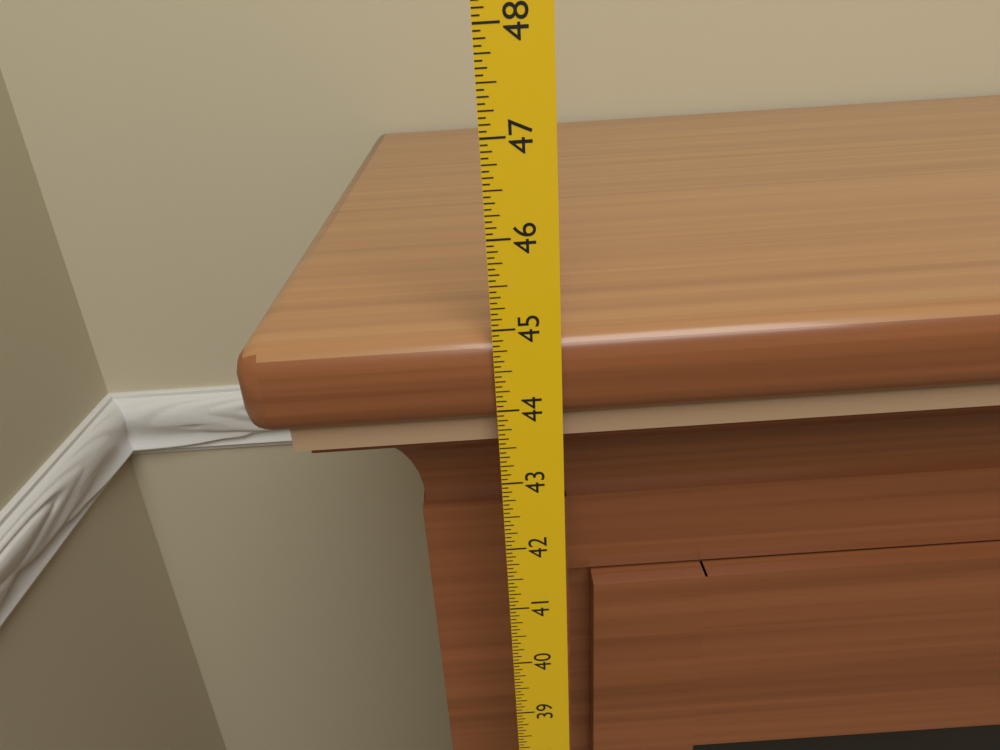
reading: 44.8750 in
